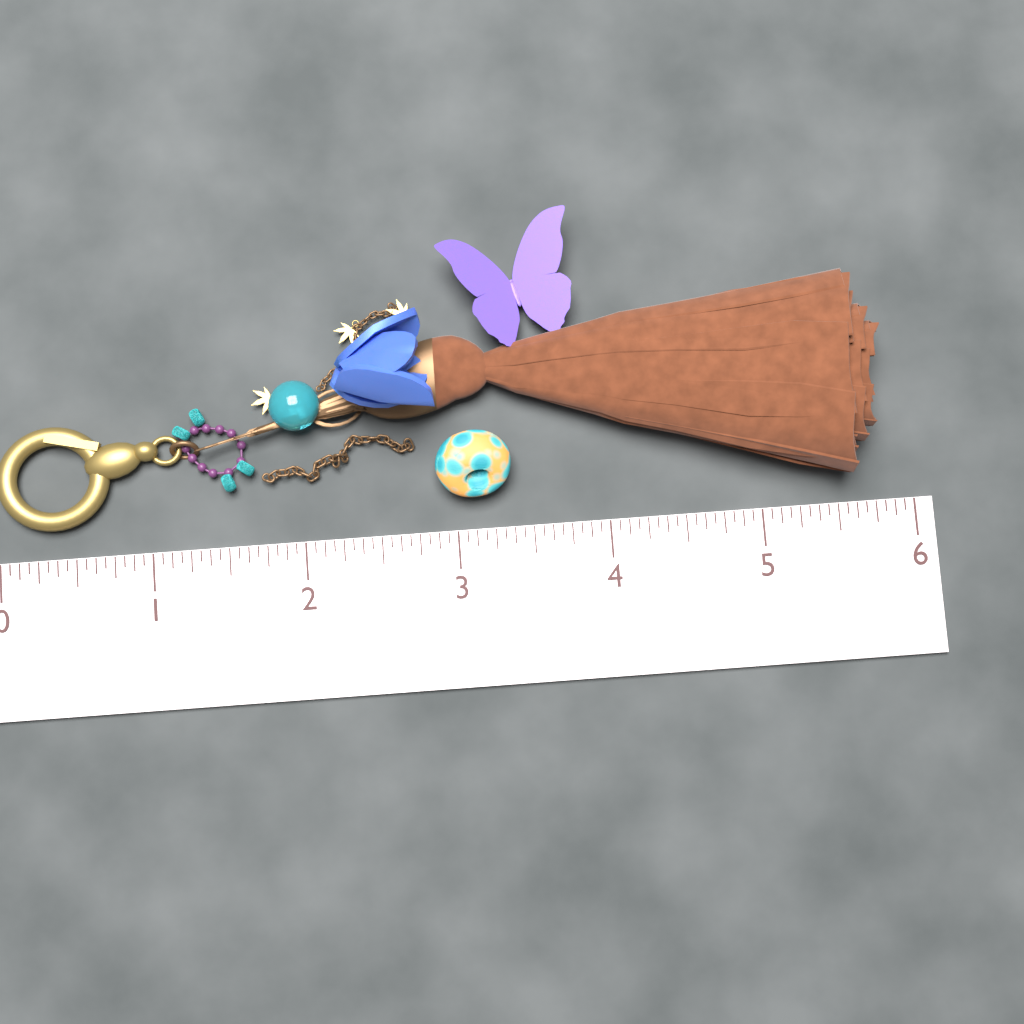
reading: 5.8125 (no unit)
